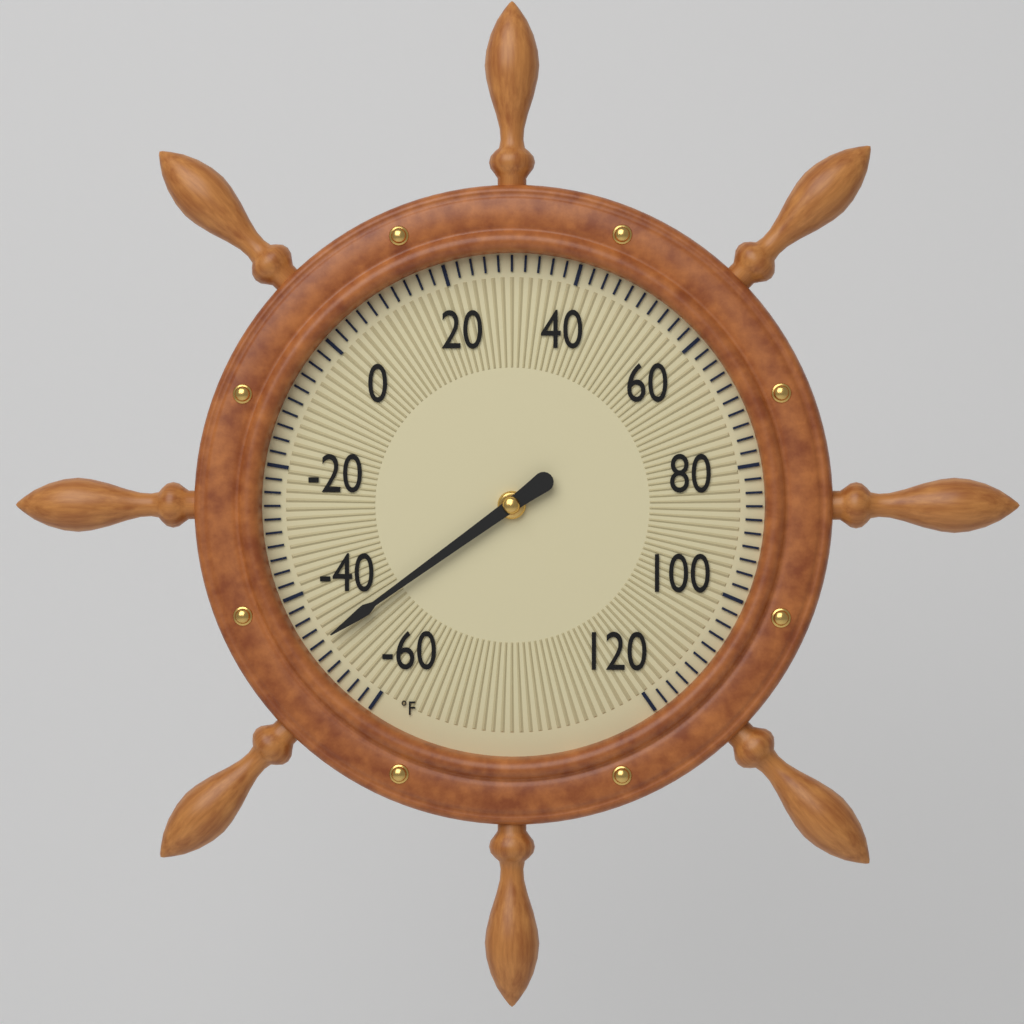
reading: -48 °F
